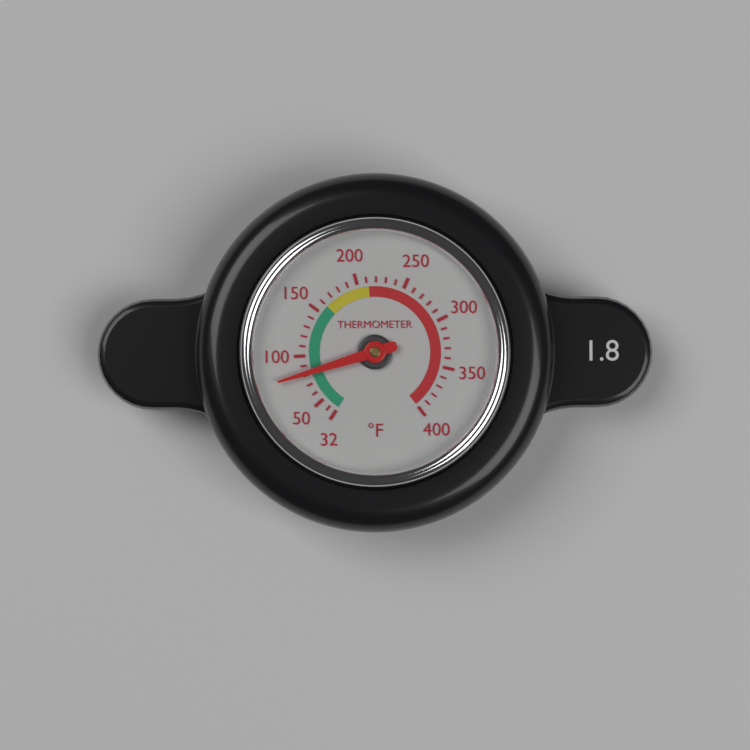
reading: 82 °F
